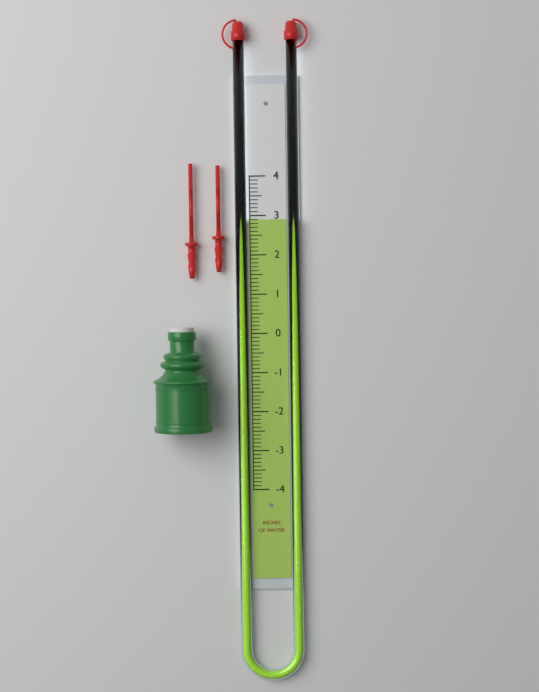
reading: 2.9 in
